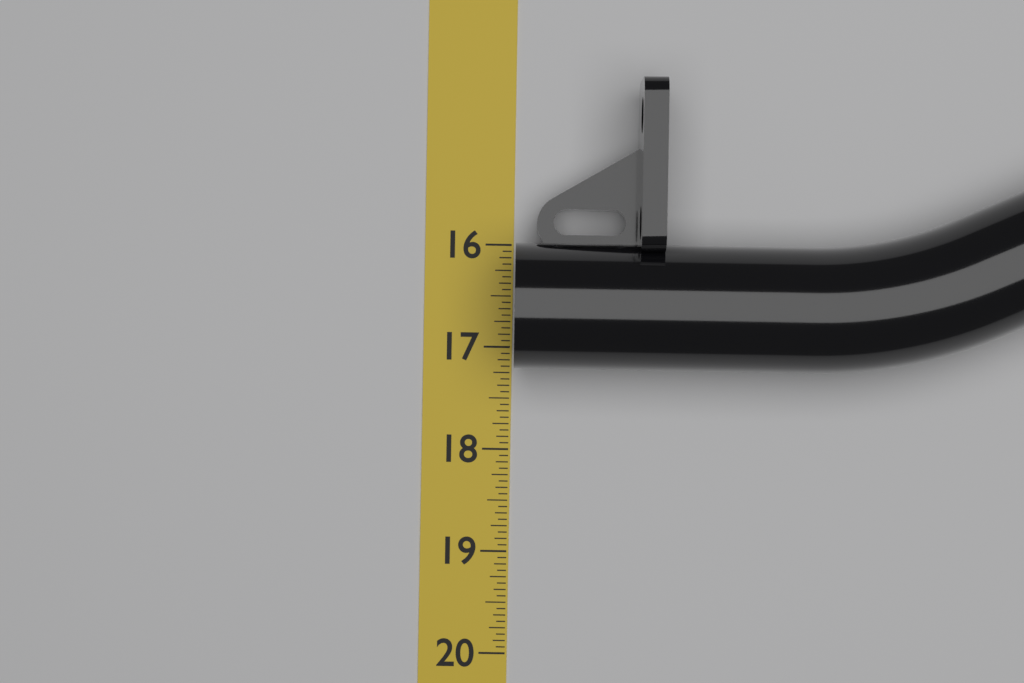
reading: 17.2000 (no unit)
